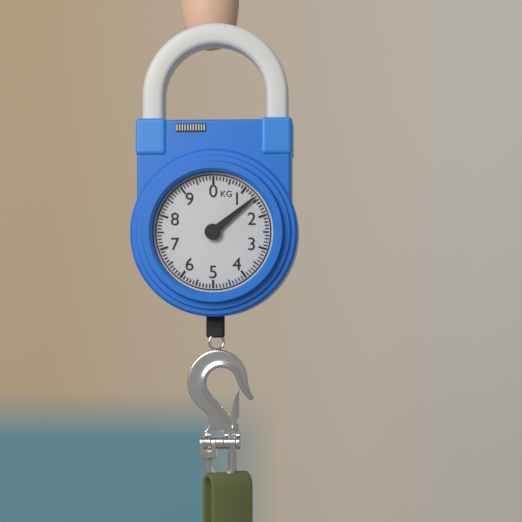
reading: 1.4 kg
